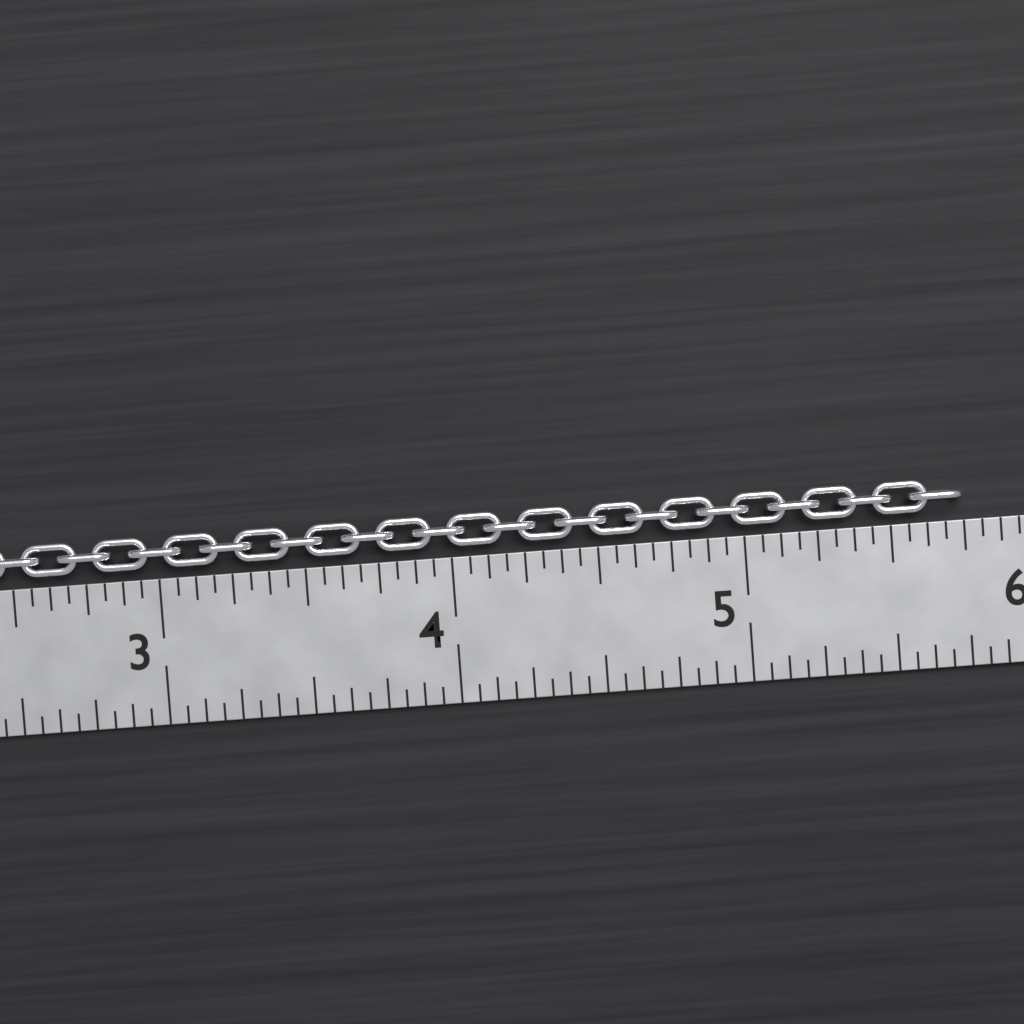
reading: 5.7500 in
